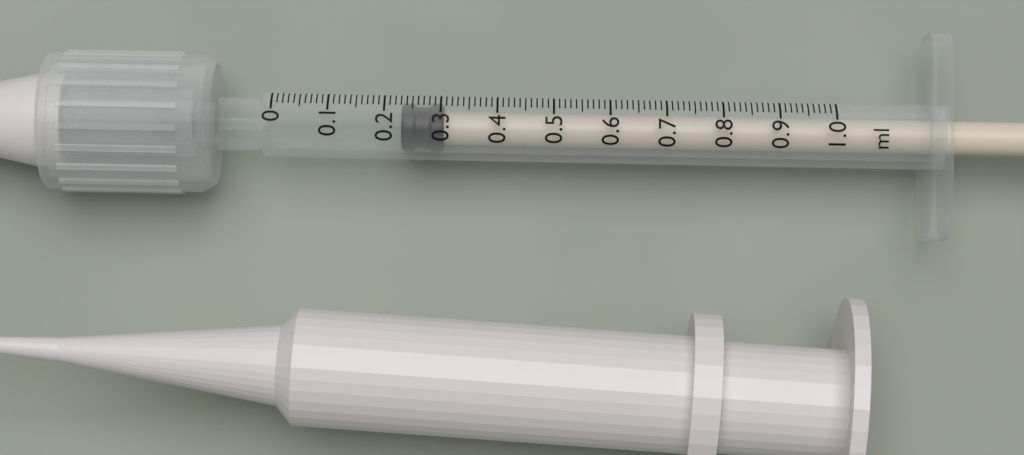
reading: 0.23 ml
